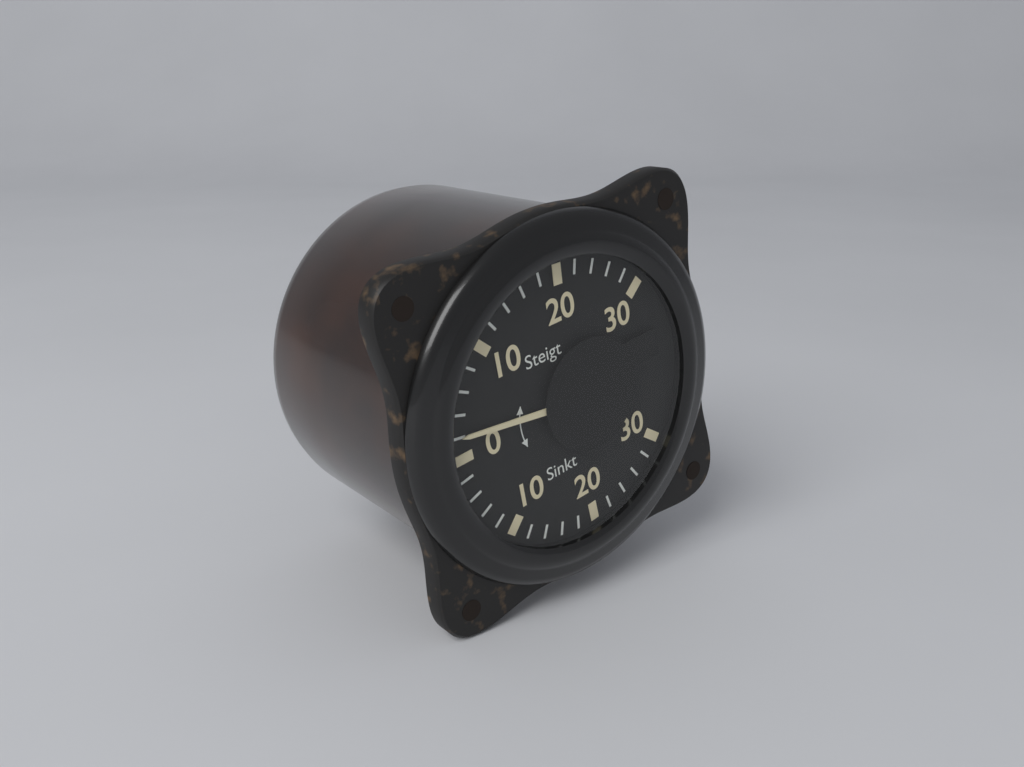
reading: 2 (no unit)
